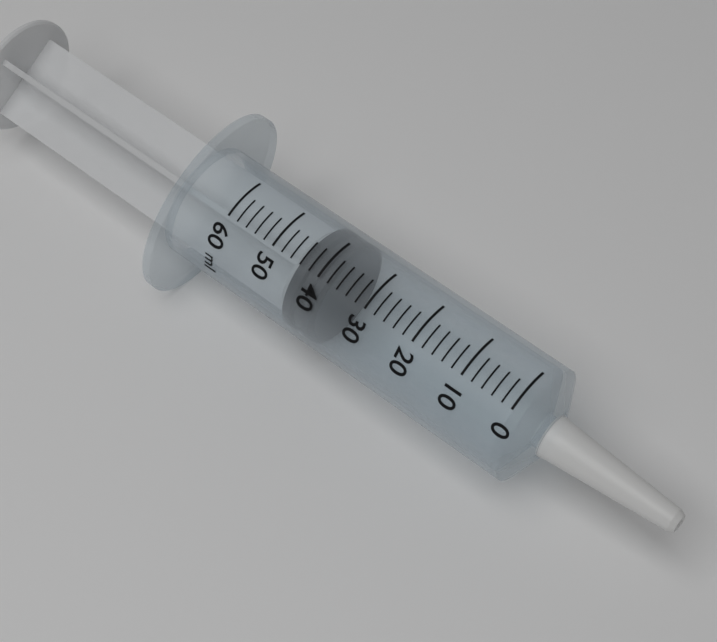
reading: 38 ml
